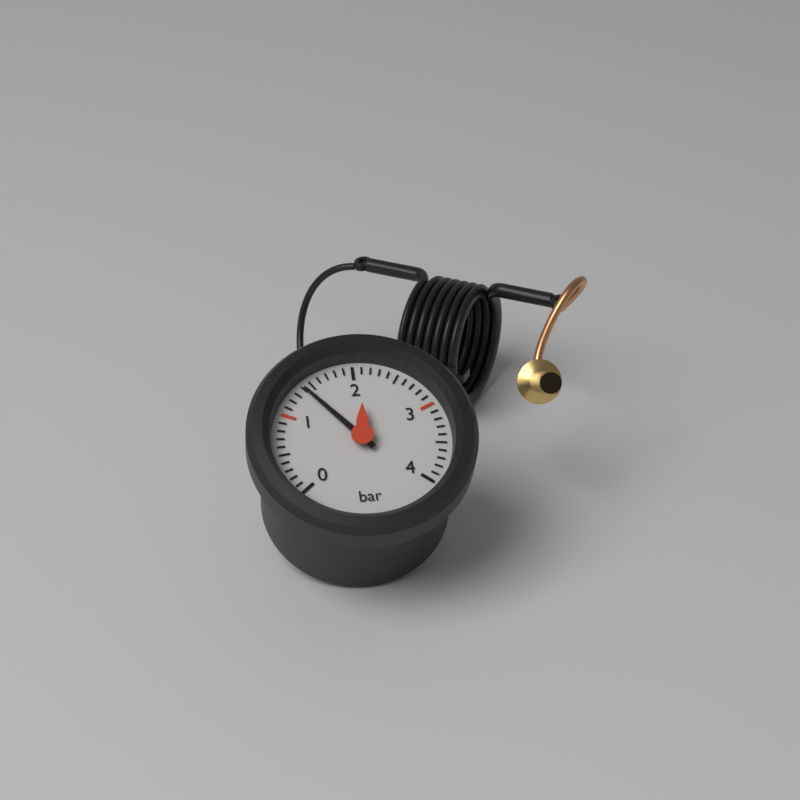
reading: 1.4 bar
